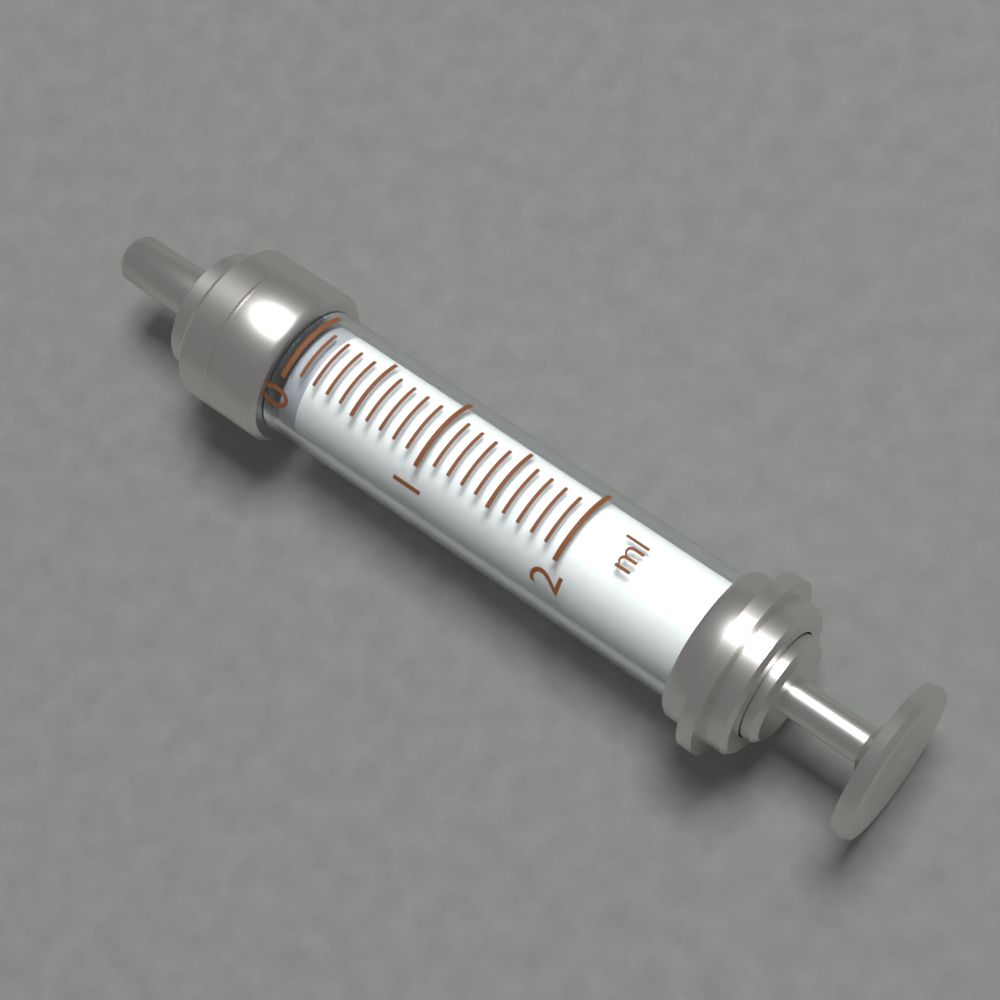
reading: 0.0 ml
